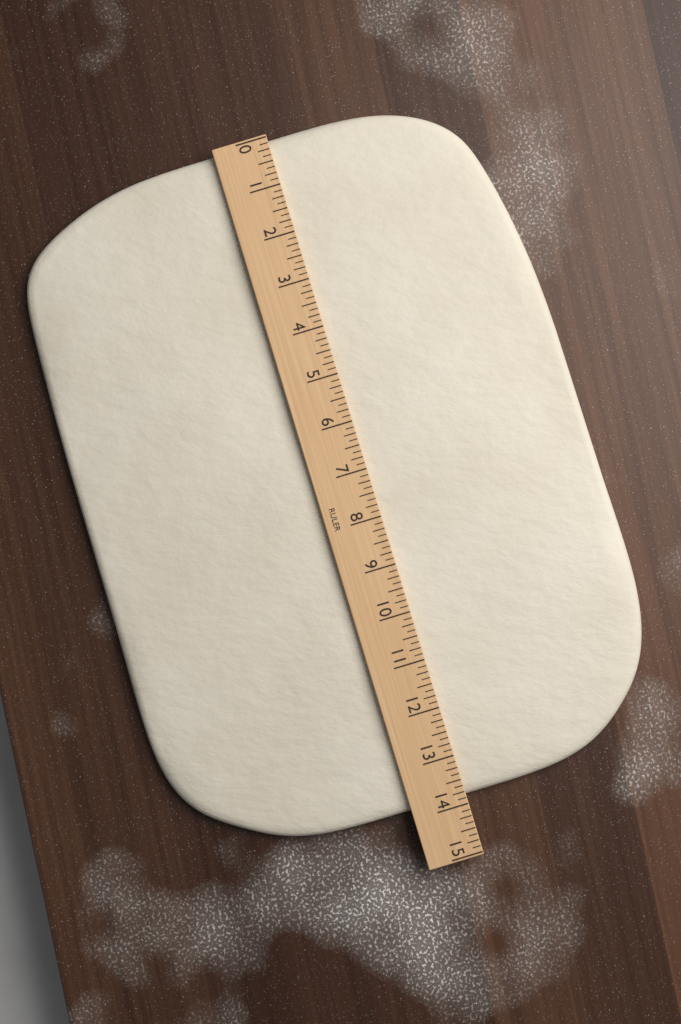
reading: 13.875 (no unit)
